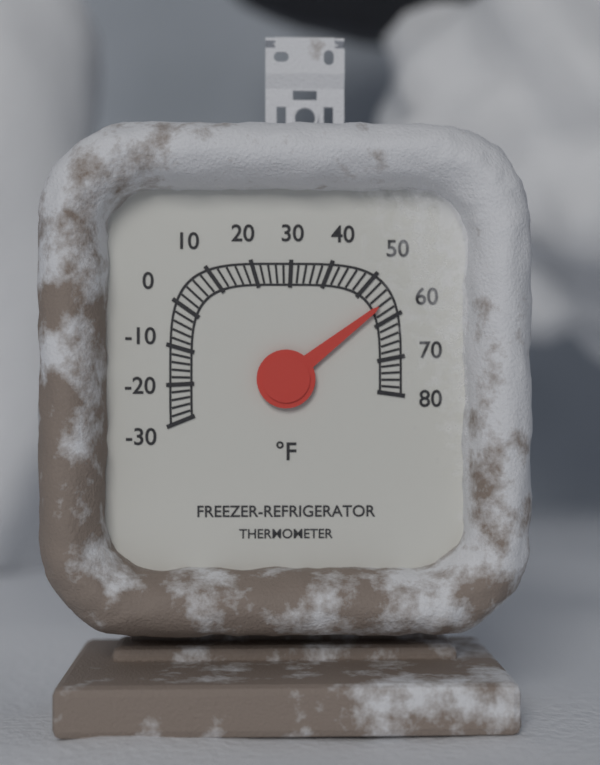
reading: 56 °F
